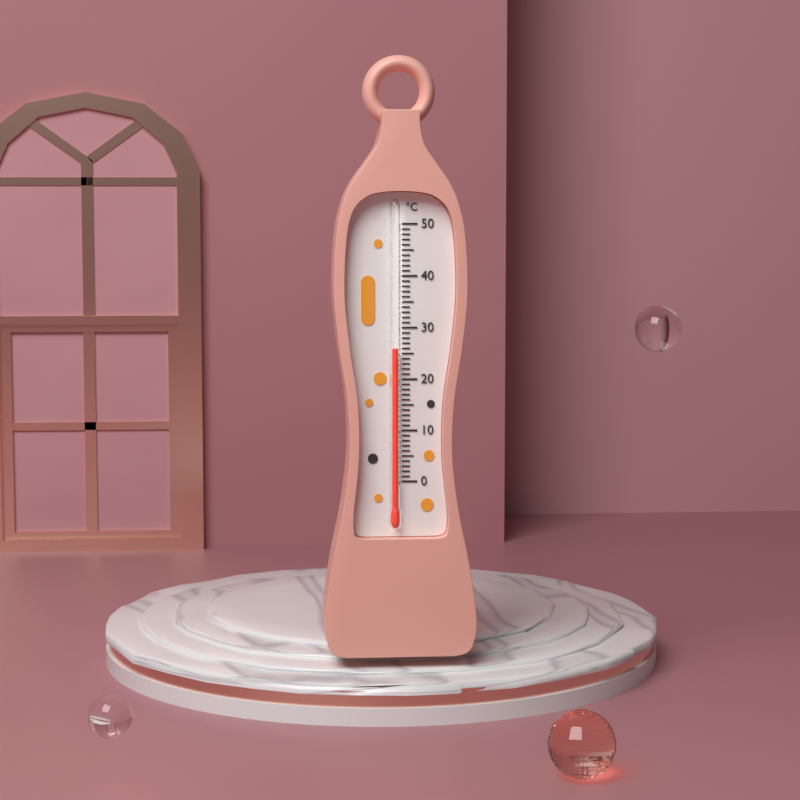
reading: 26 °C
